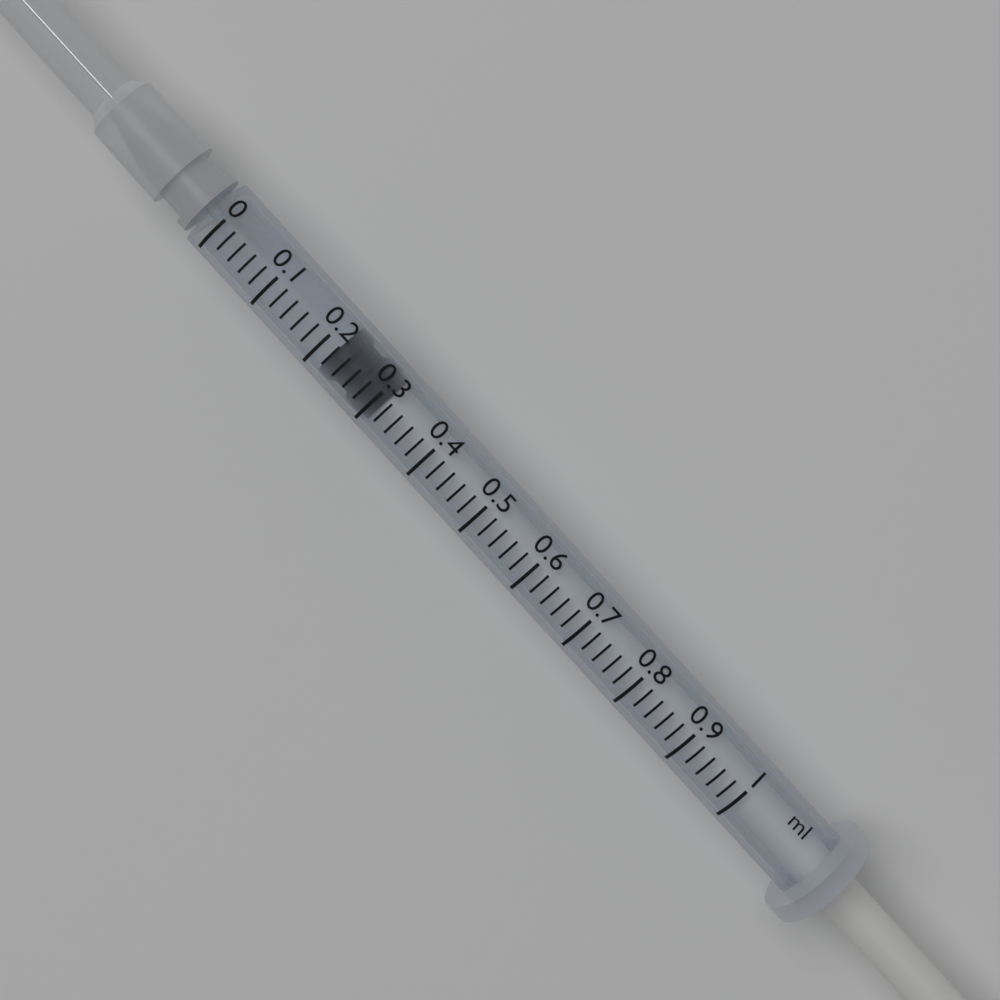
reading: 0.22 ml
